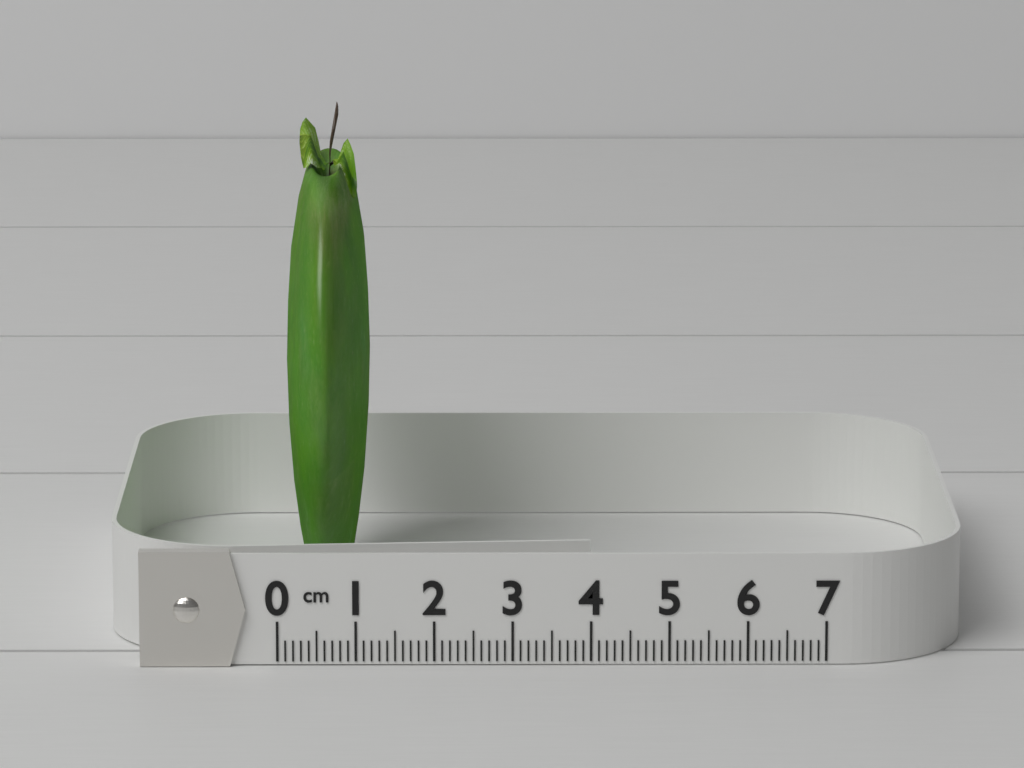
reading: 1.1 cm
